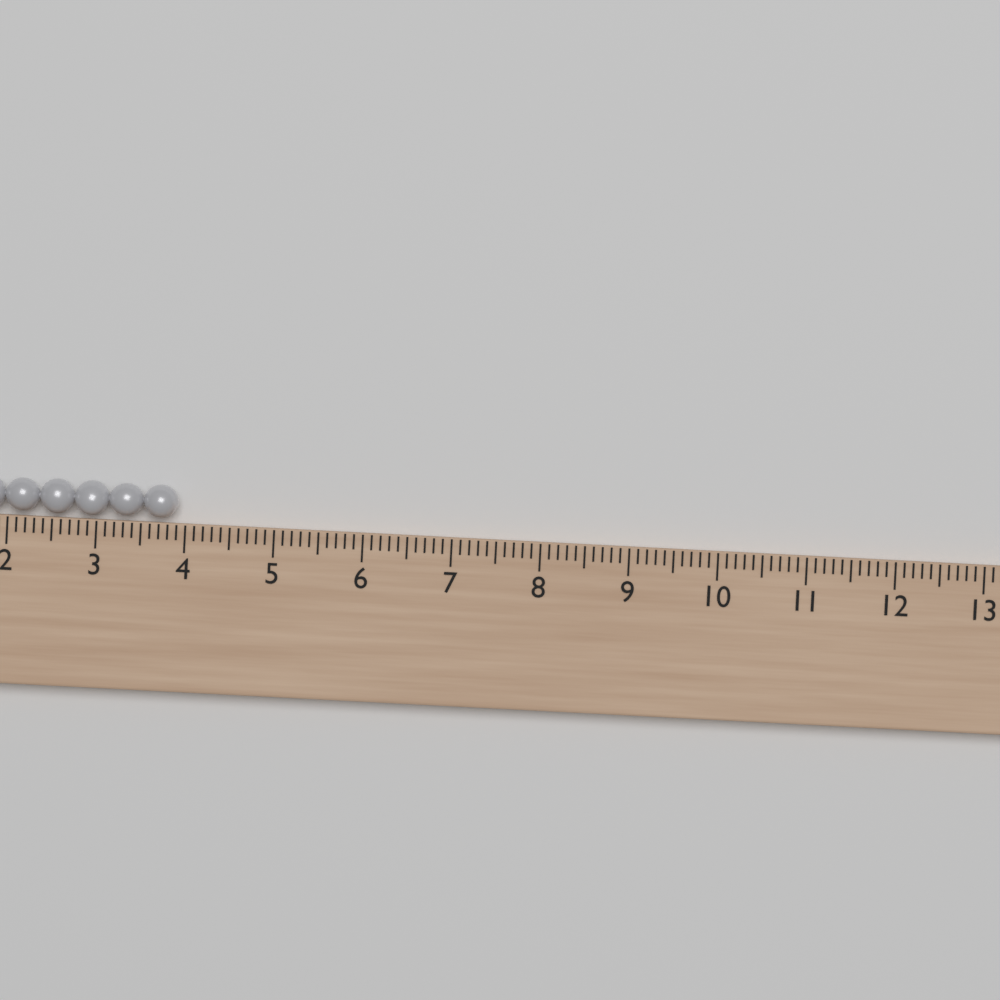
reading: 3.9 (no unit)
